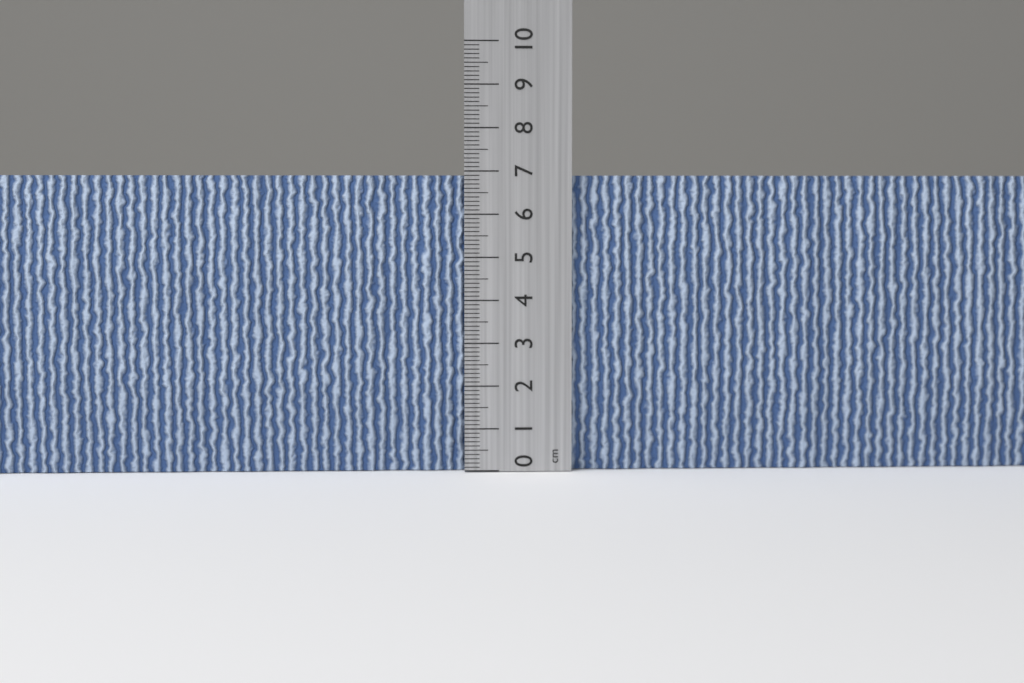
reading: 6.9 cm
